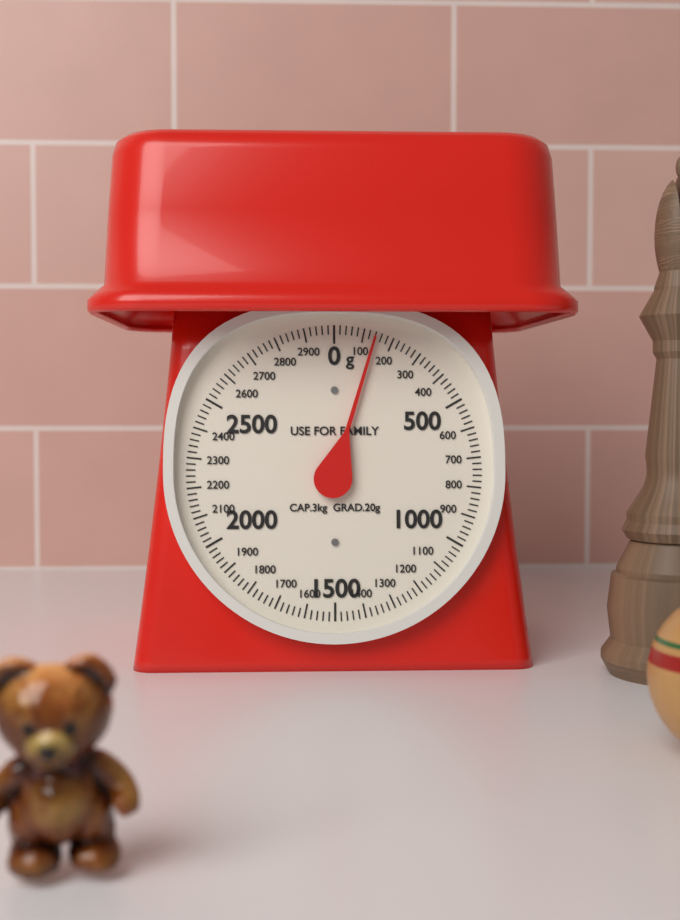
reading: 140 g
